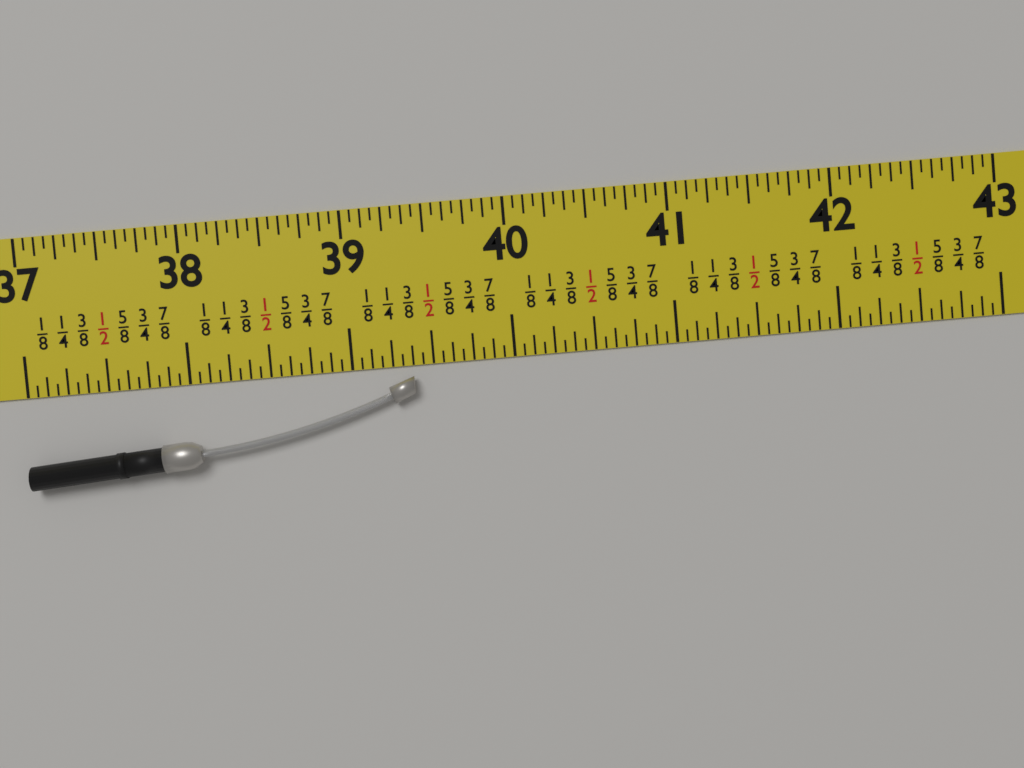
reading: 39.3750 in
